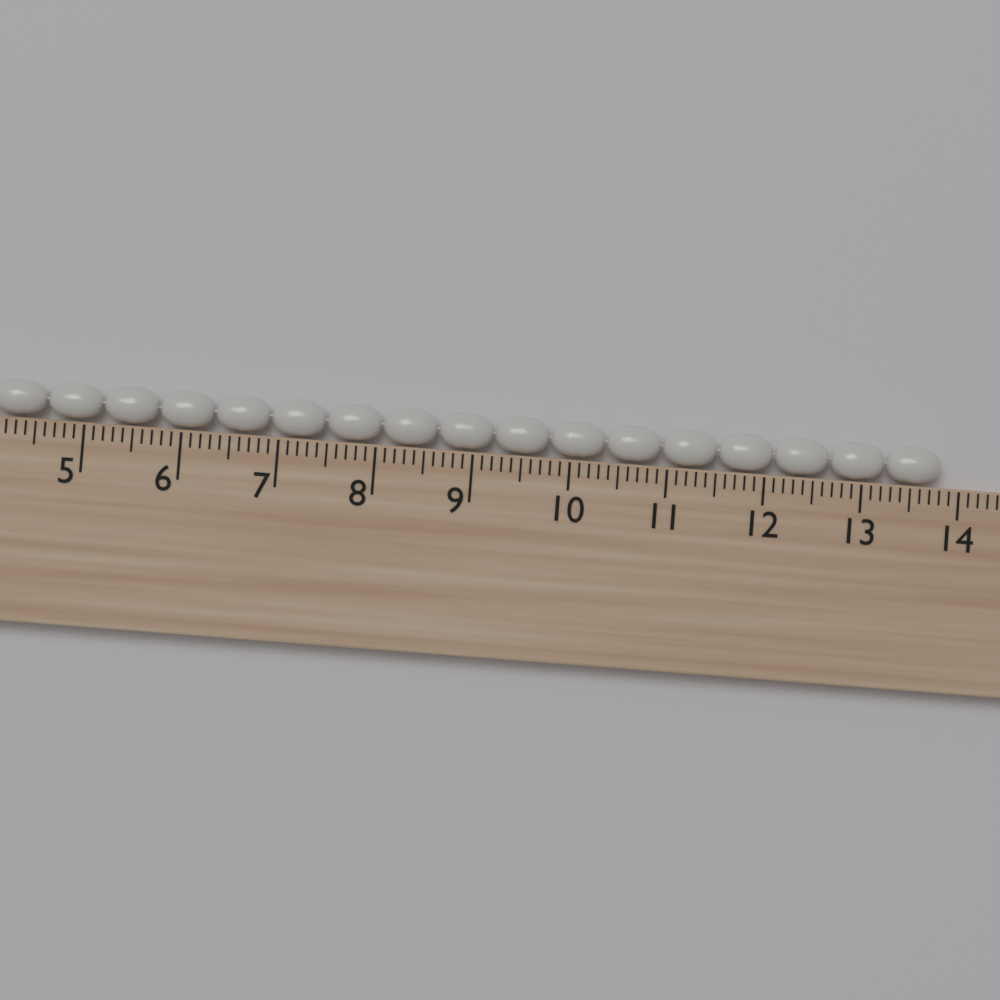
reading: 13.8 cm
